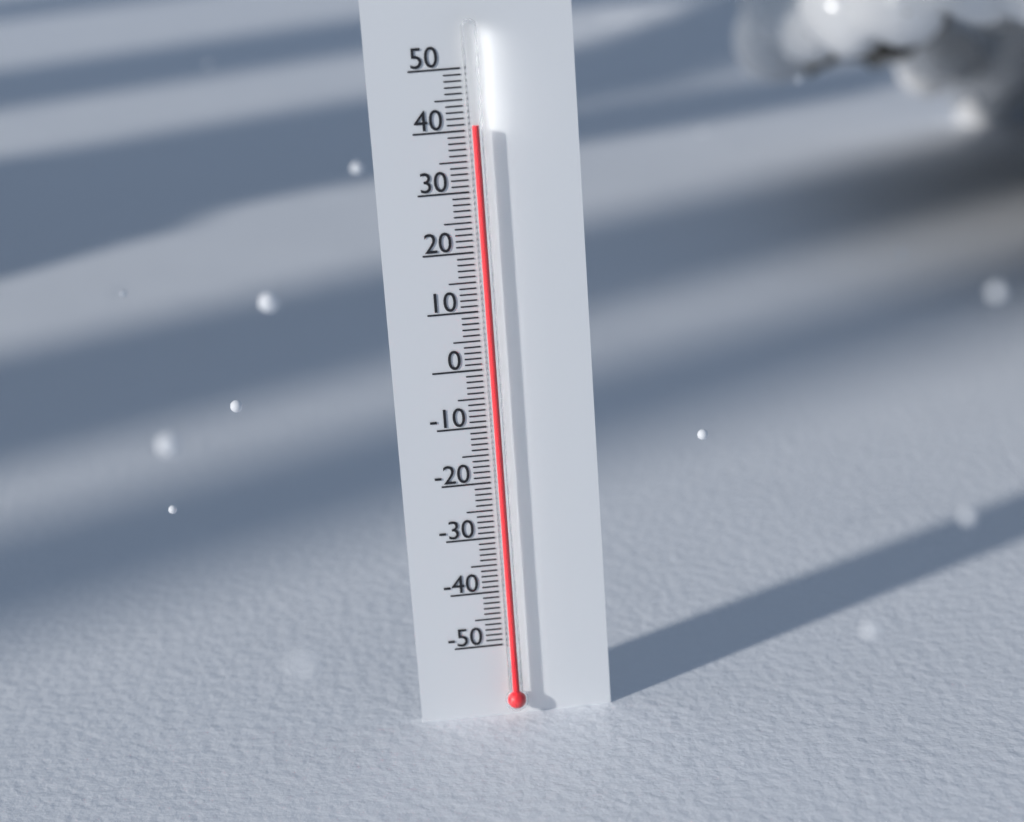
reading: 41 (no unit)
